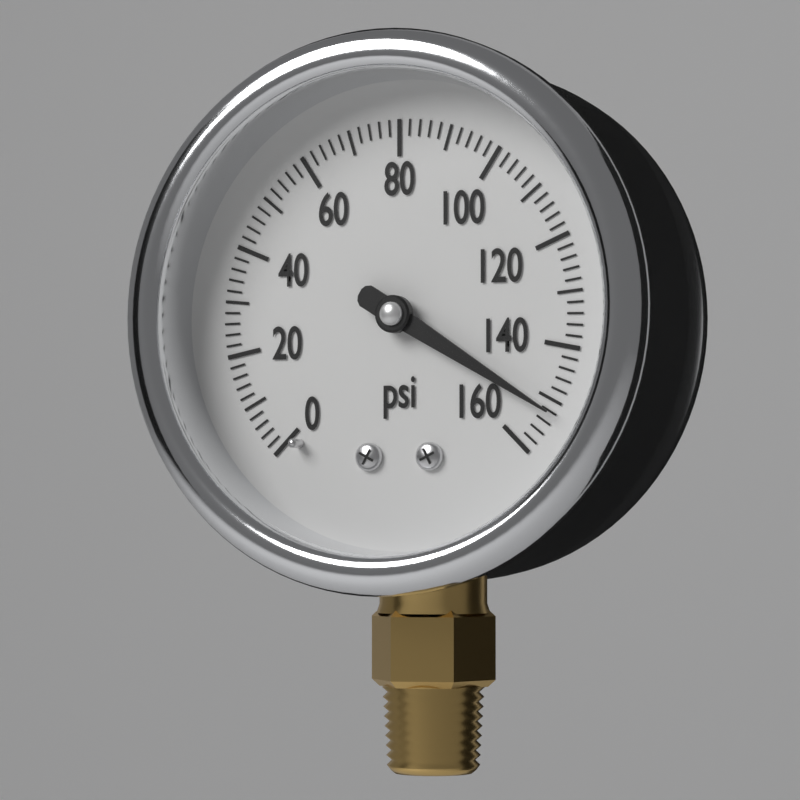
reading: 152 psi
